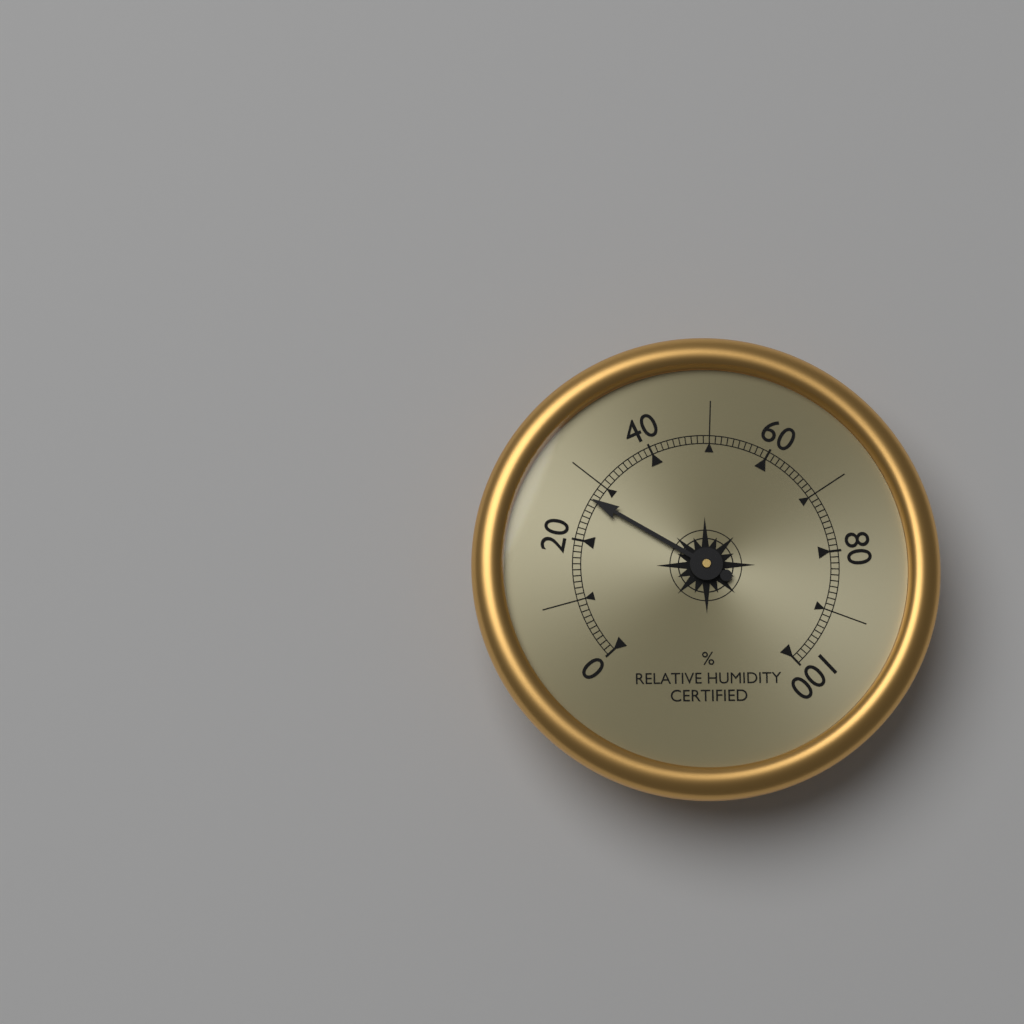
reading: 27 %
